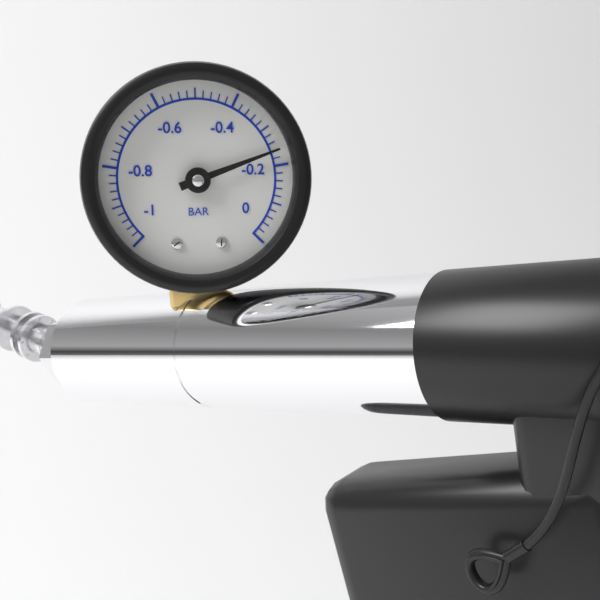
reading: -0.24 bar
